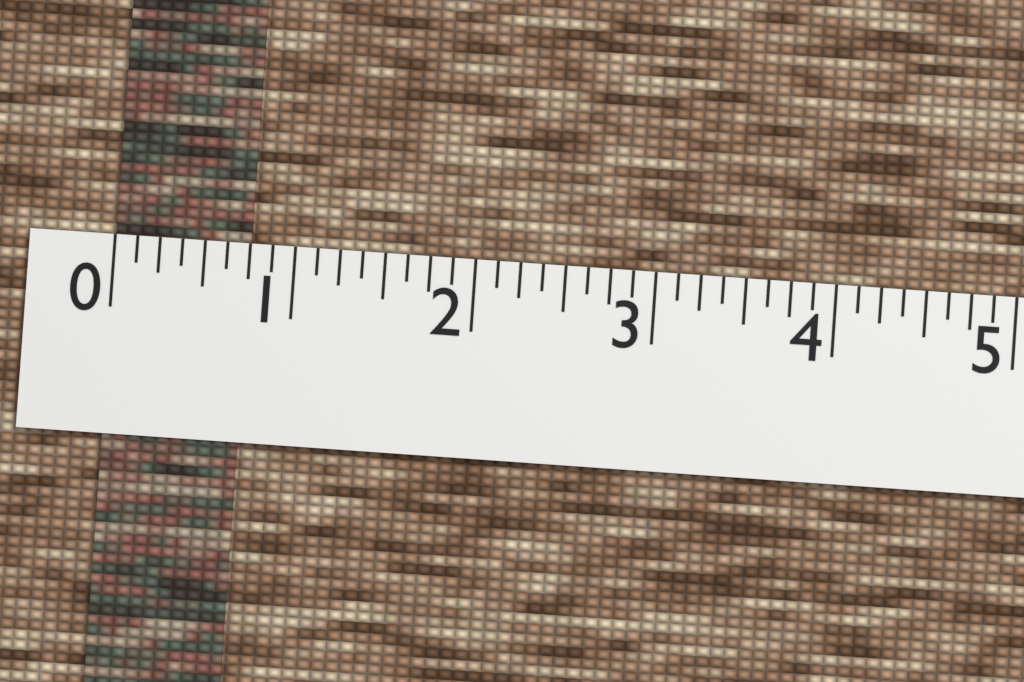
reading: 0.750 (no unit)
